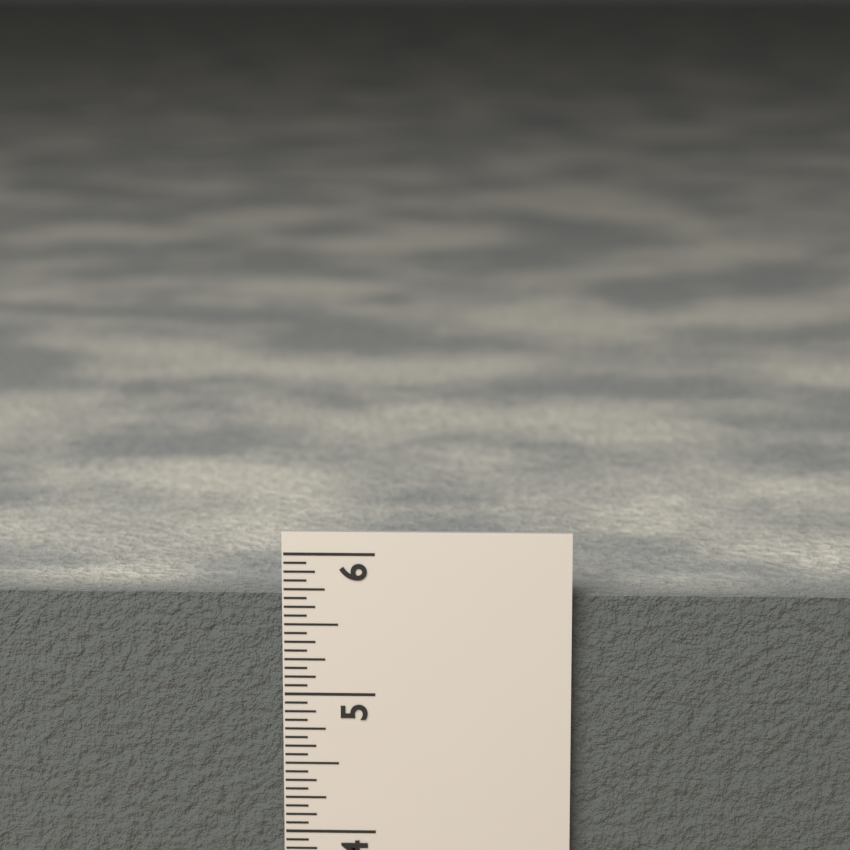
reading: 5.6875 in
